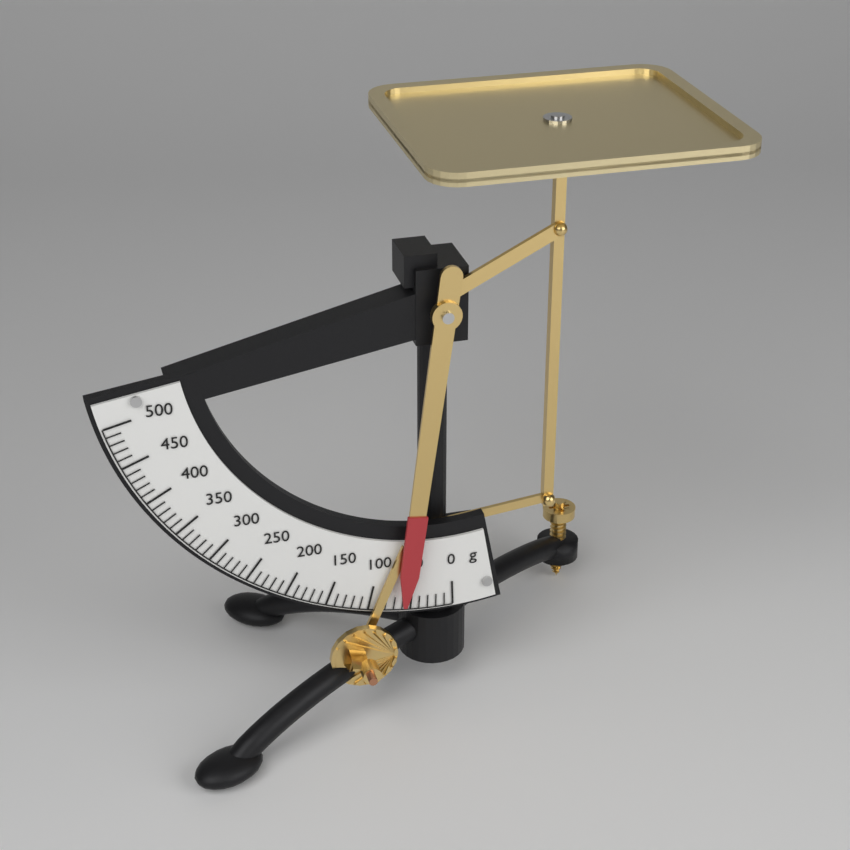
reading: 60 g
